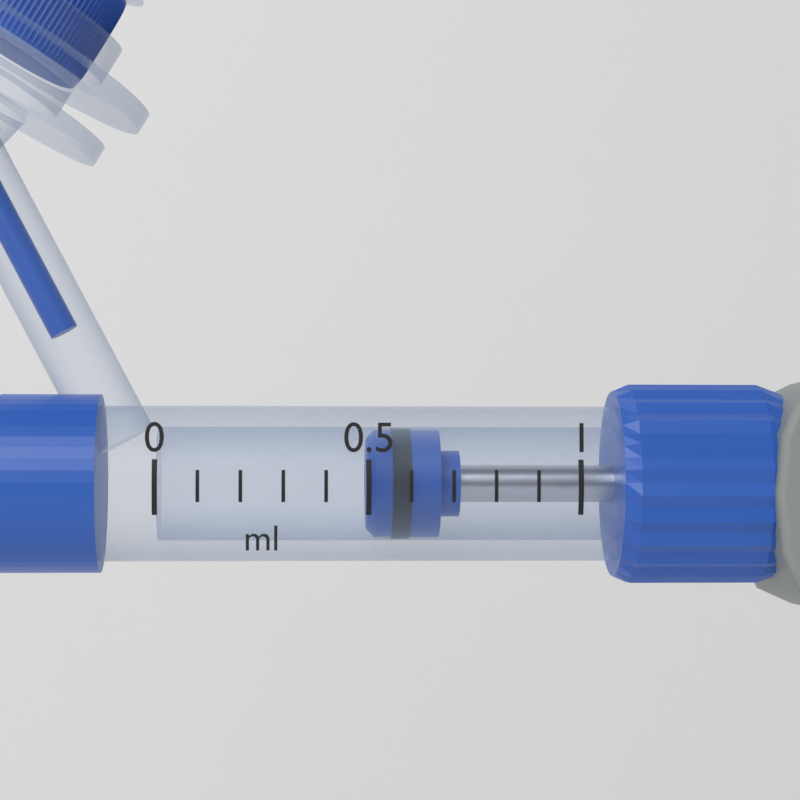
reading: 0.5 ml
